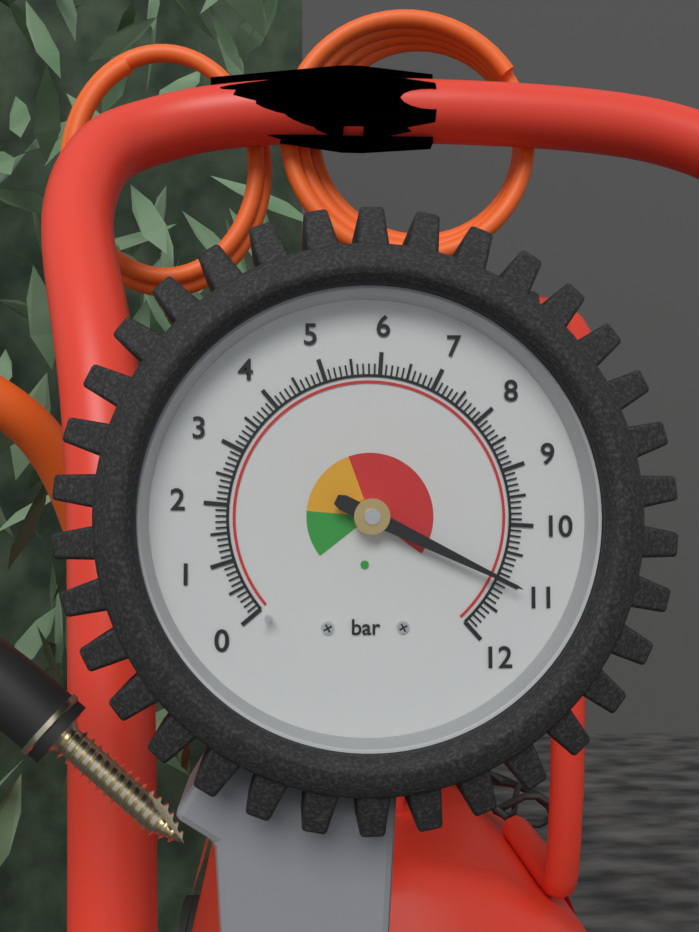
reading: 11.0 bar
